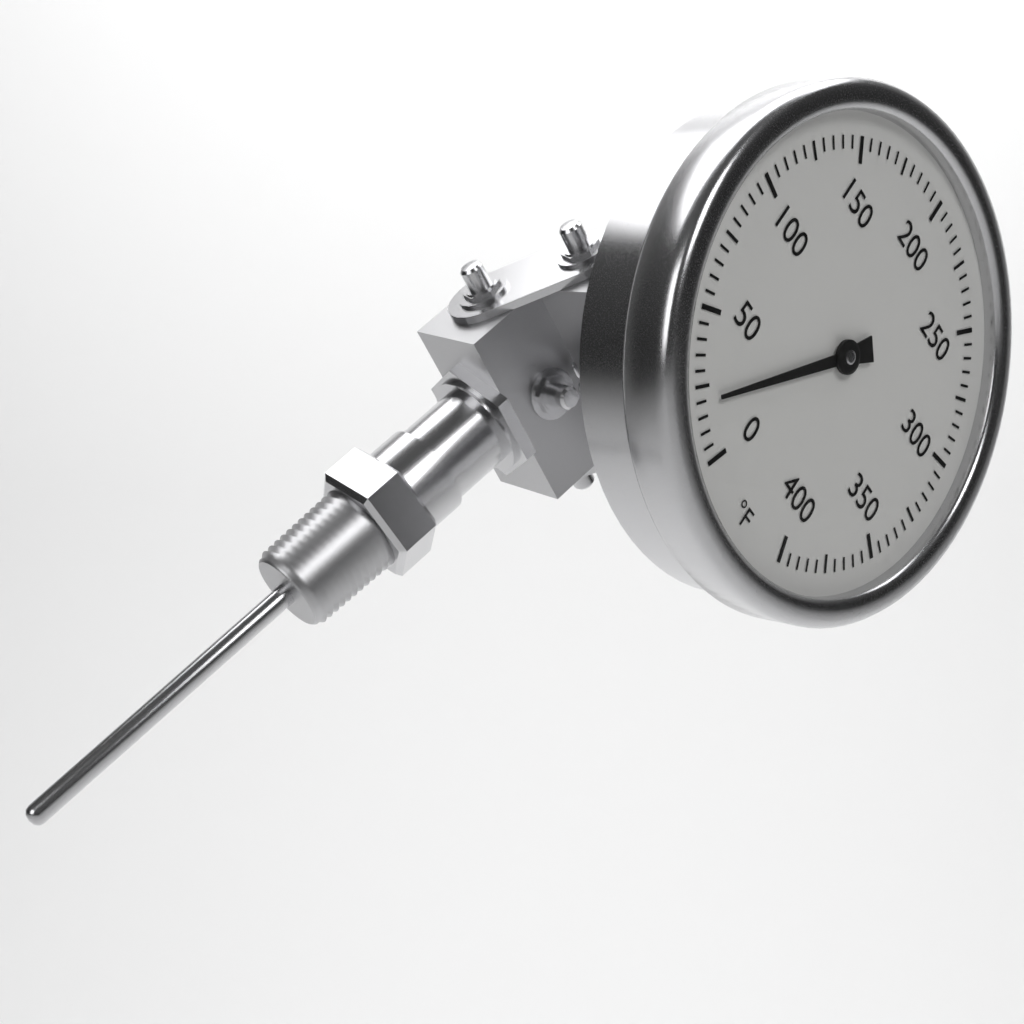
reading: 20 °F
